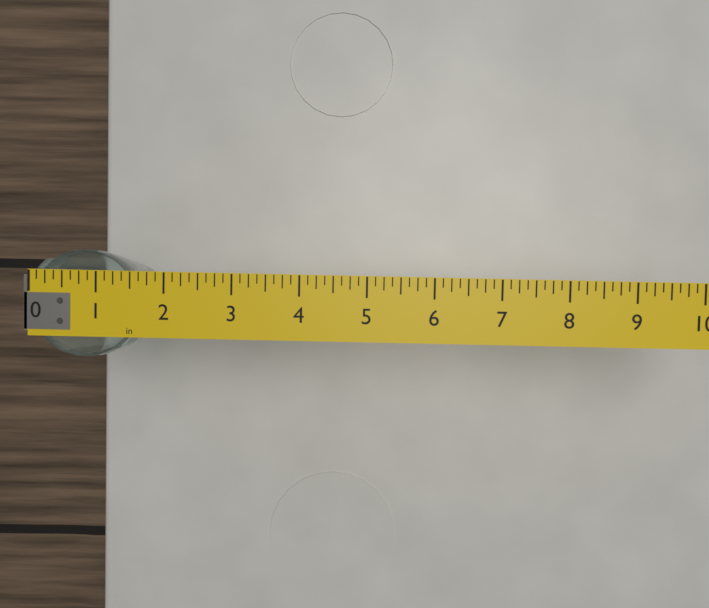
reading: 1.625 in
